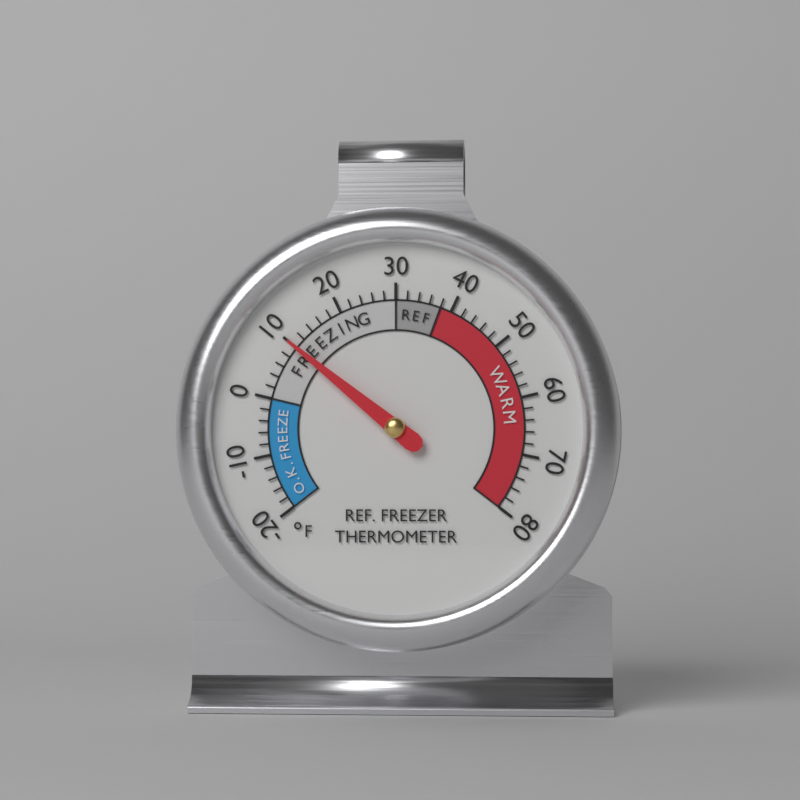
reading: 10 °F
